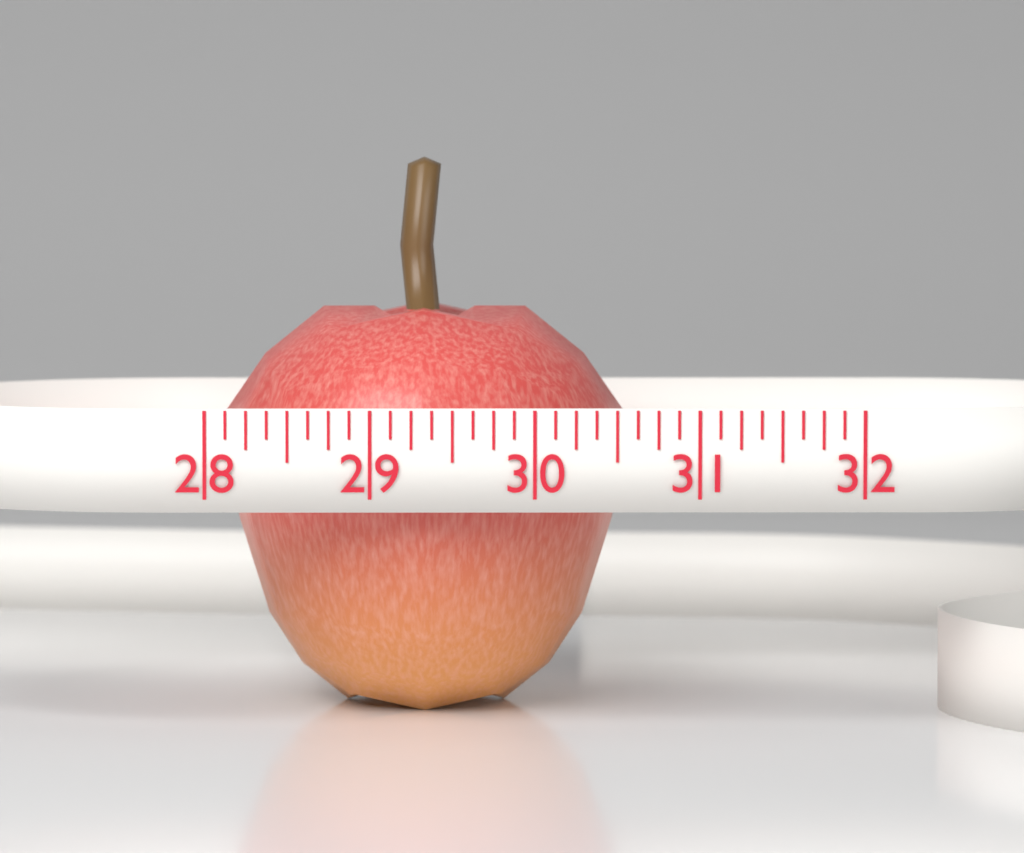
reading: 30.625 (no unit)
